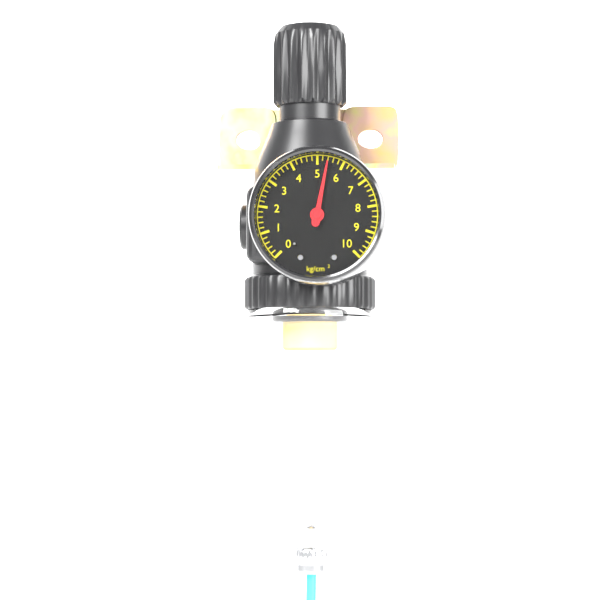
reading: 5.4 kg/cm²
